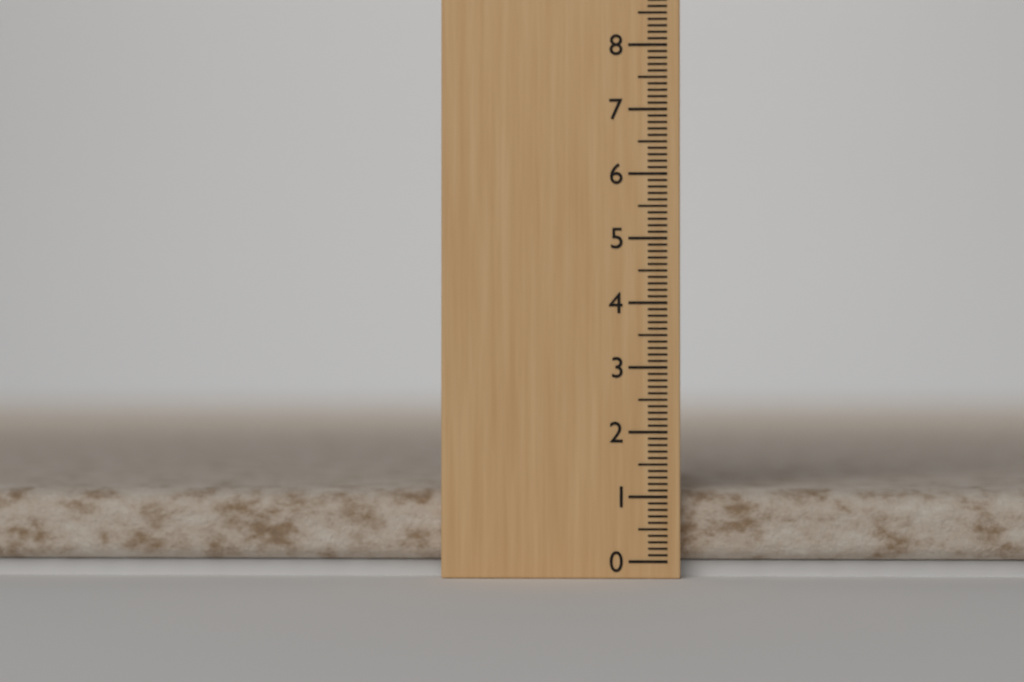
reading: 1.1 (no unit)
